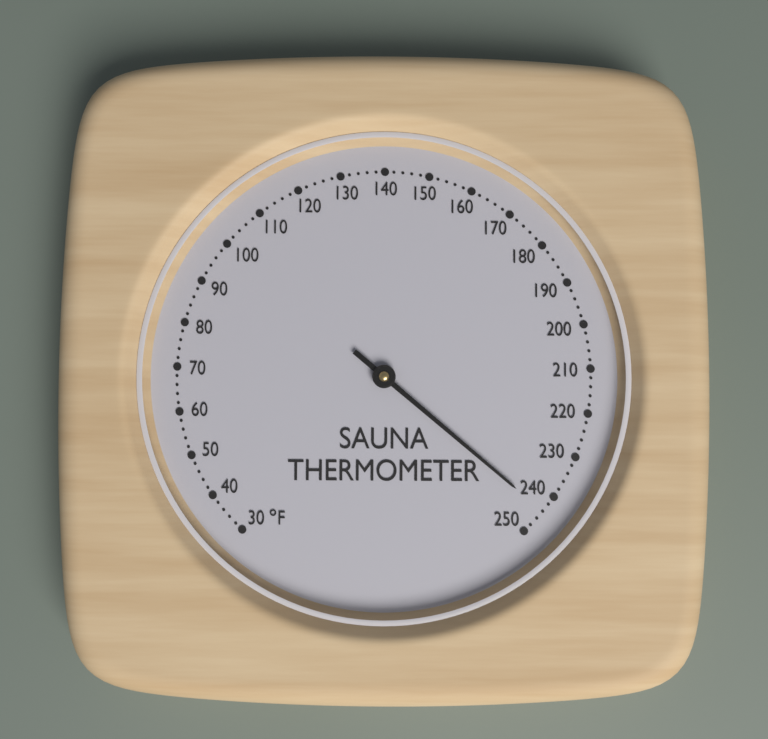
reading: 244 °F
